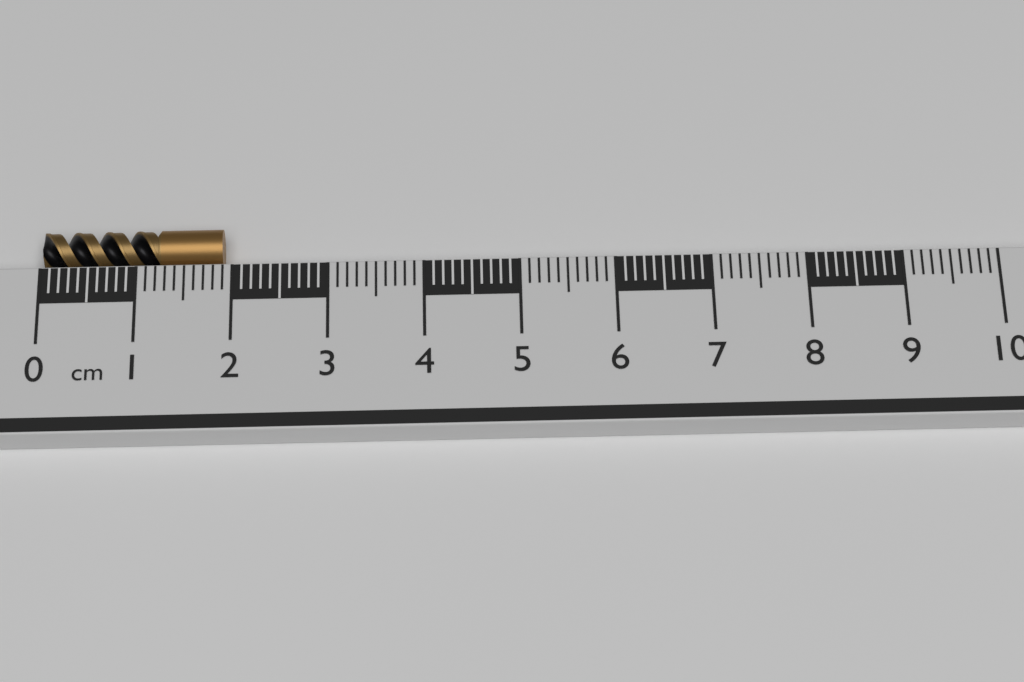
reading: 1.9 cm
